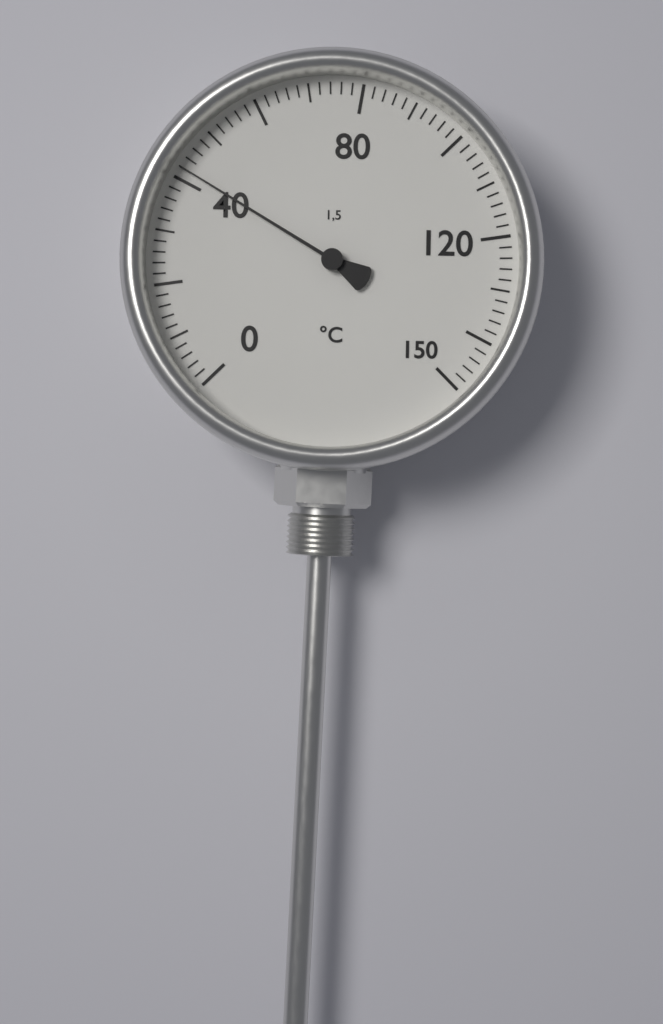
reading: 42 °C
